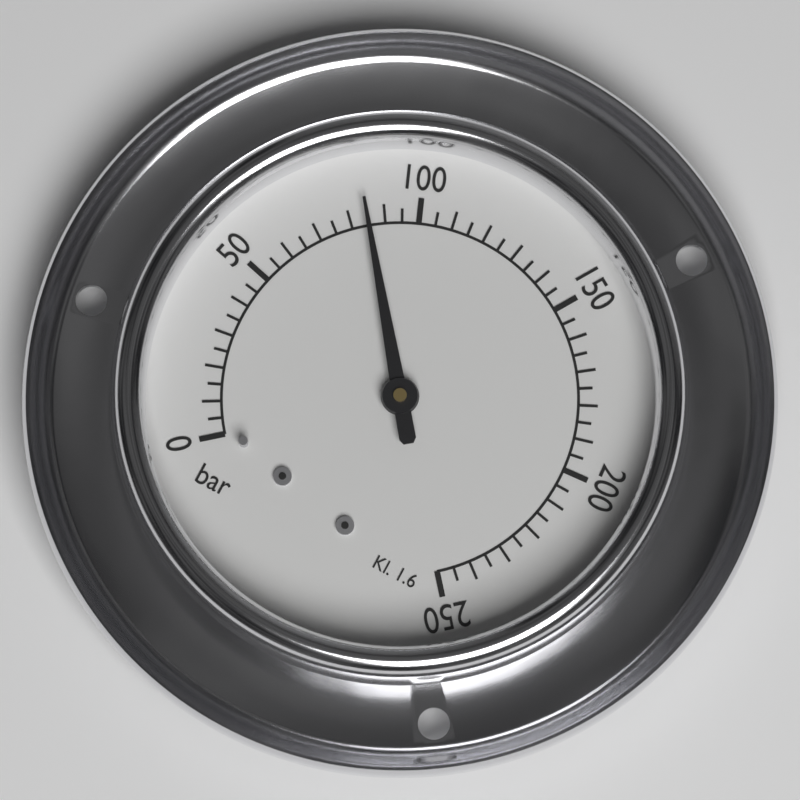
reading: 85 bar
